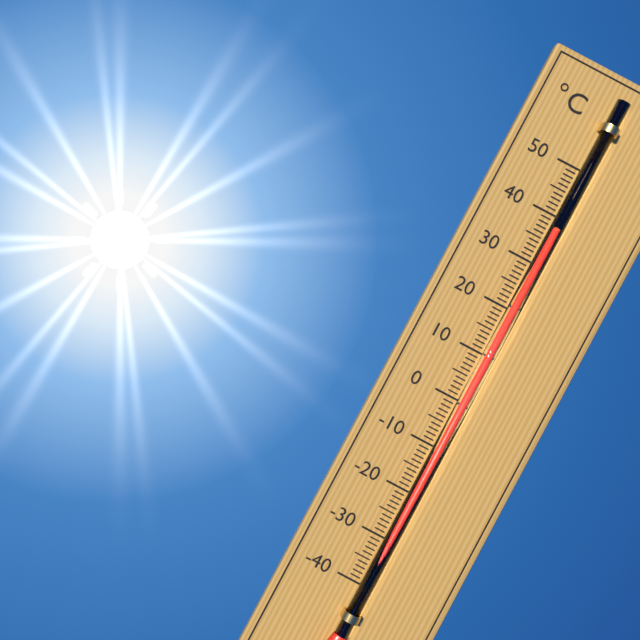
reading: 37 °C
